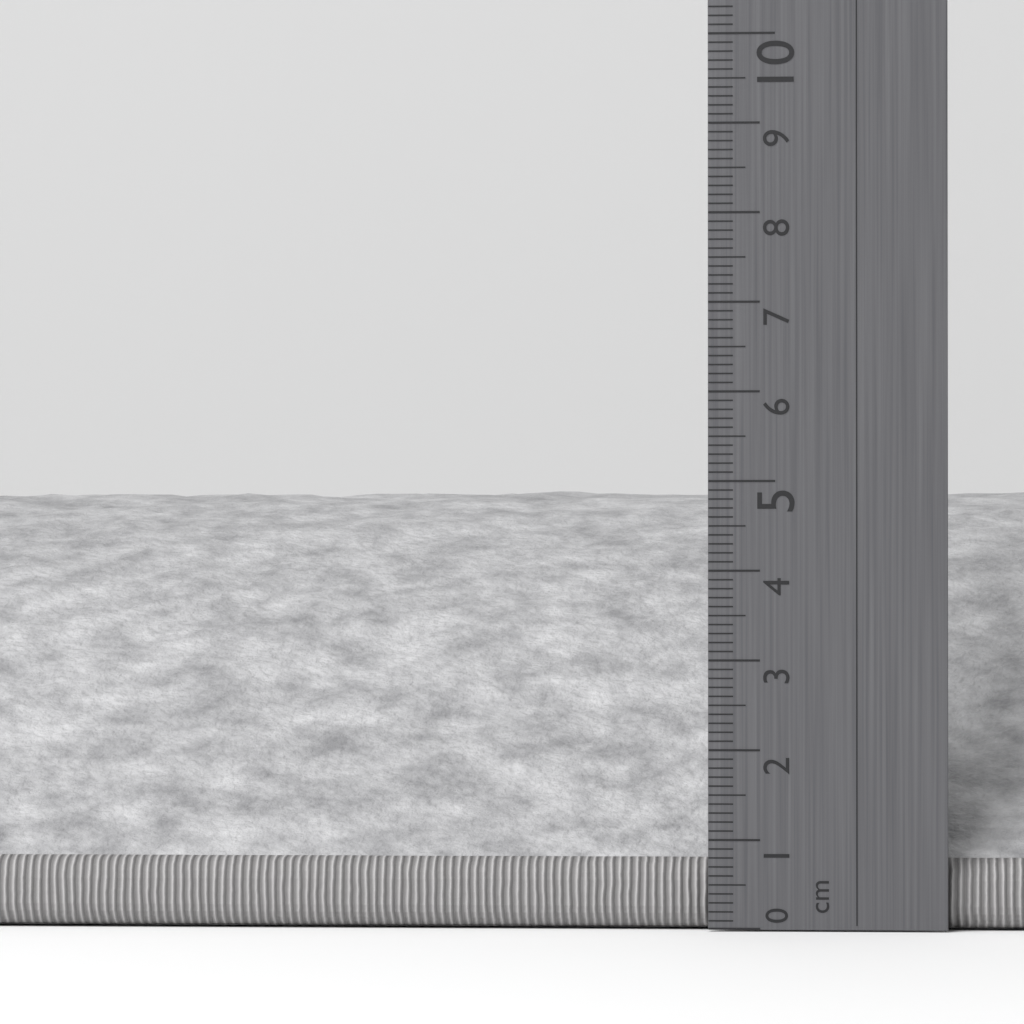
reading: 5.1 cm
